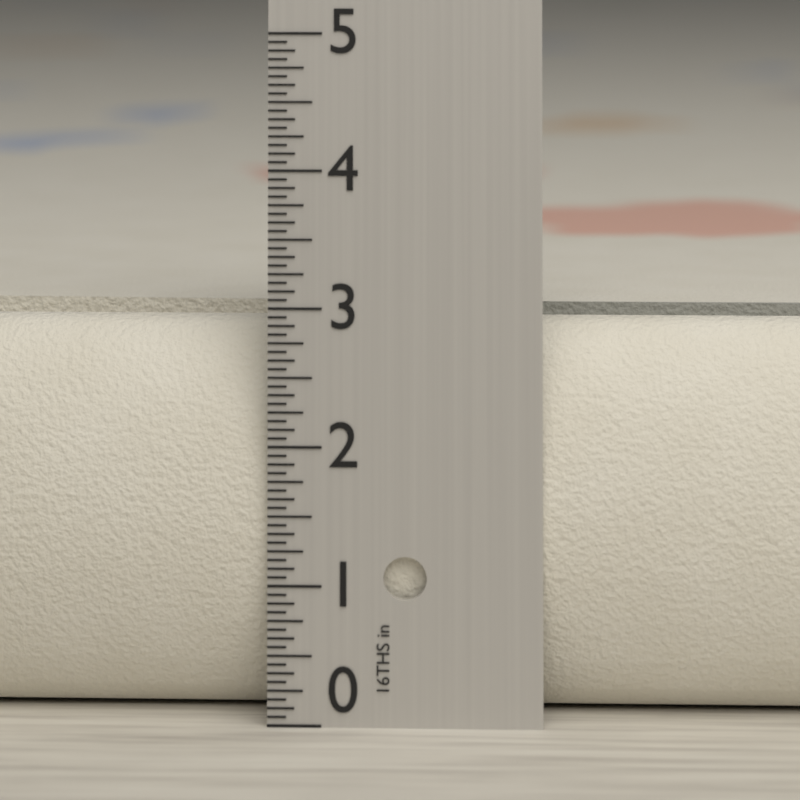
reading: 2.8750 in
